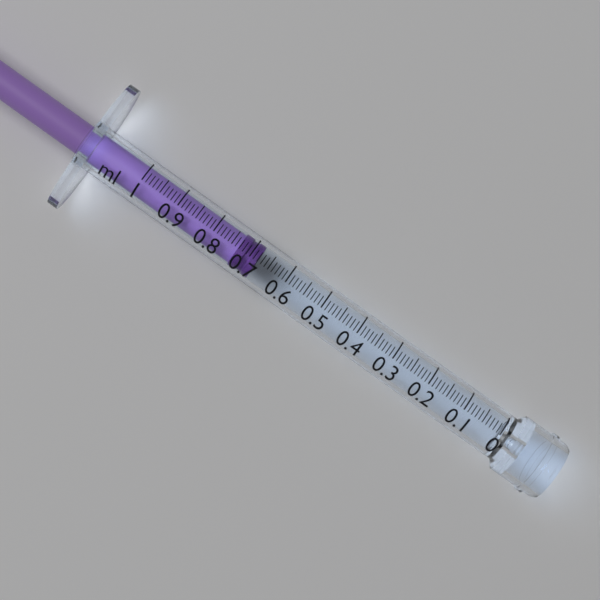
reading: 0.68 ml
